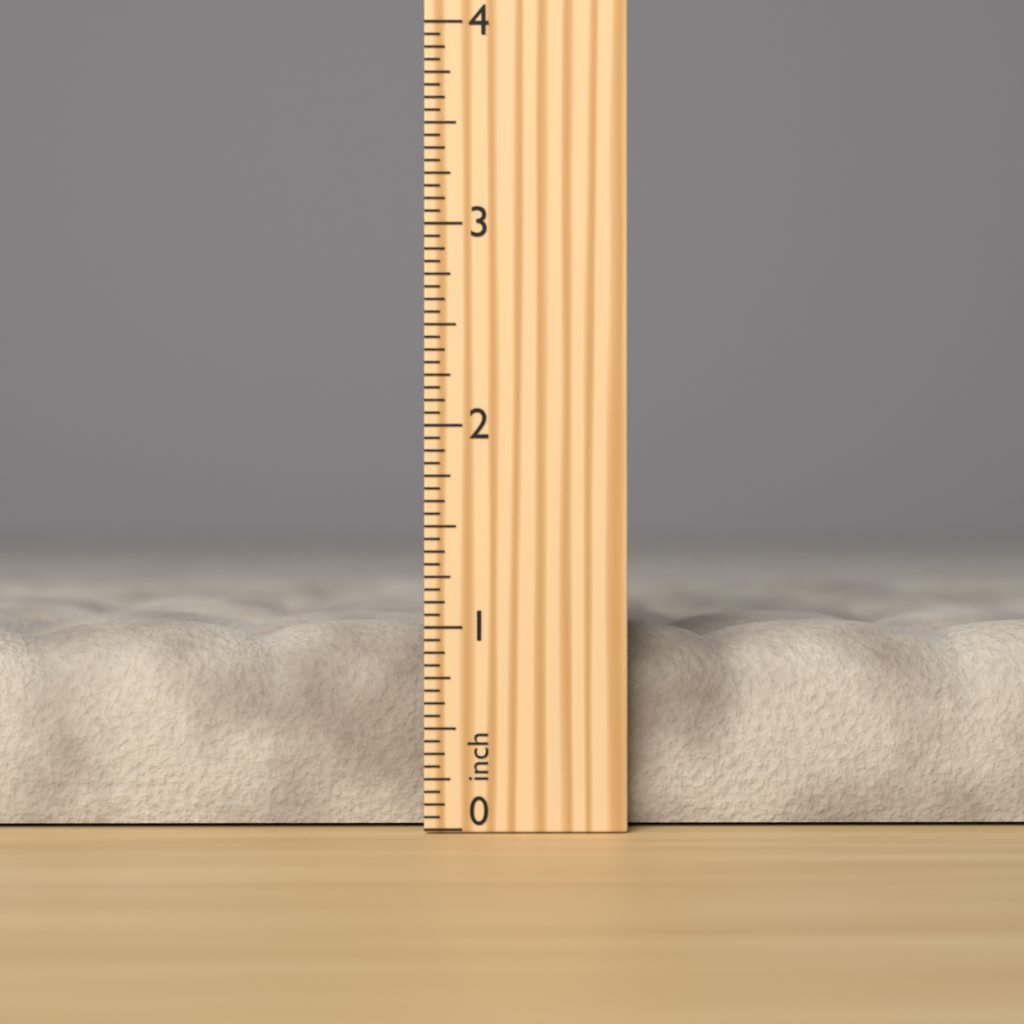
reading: 1.0000 inch
